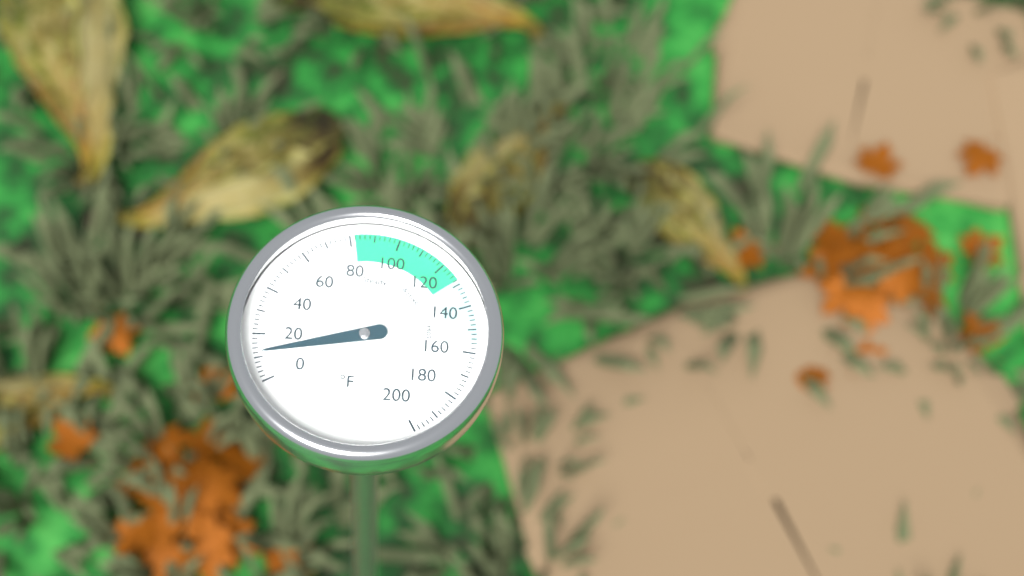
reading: 12 °F
